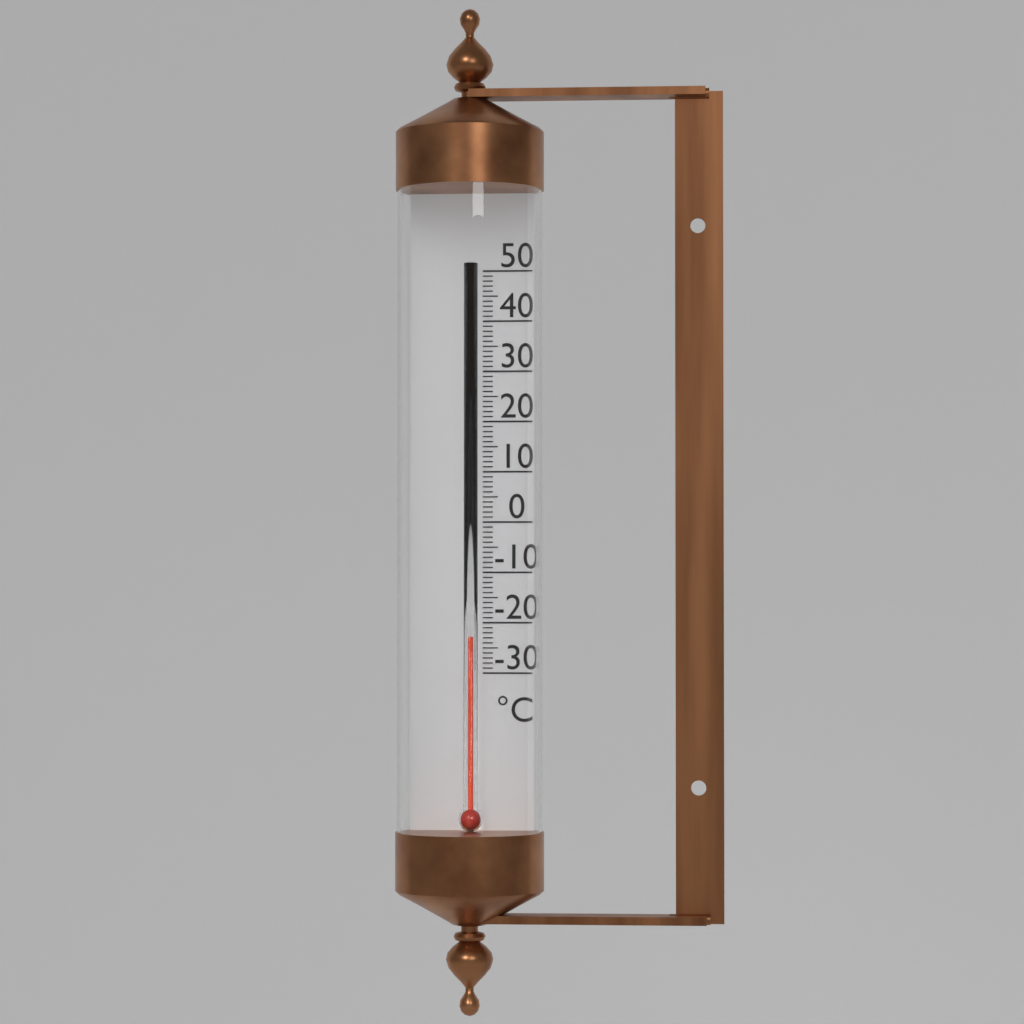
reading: -23 °C
